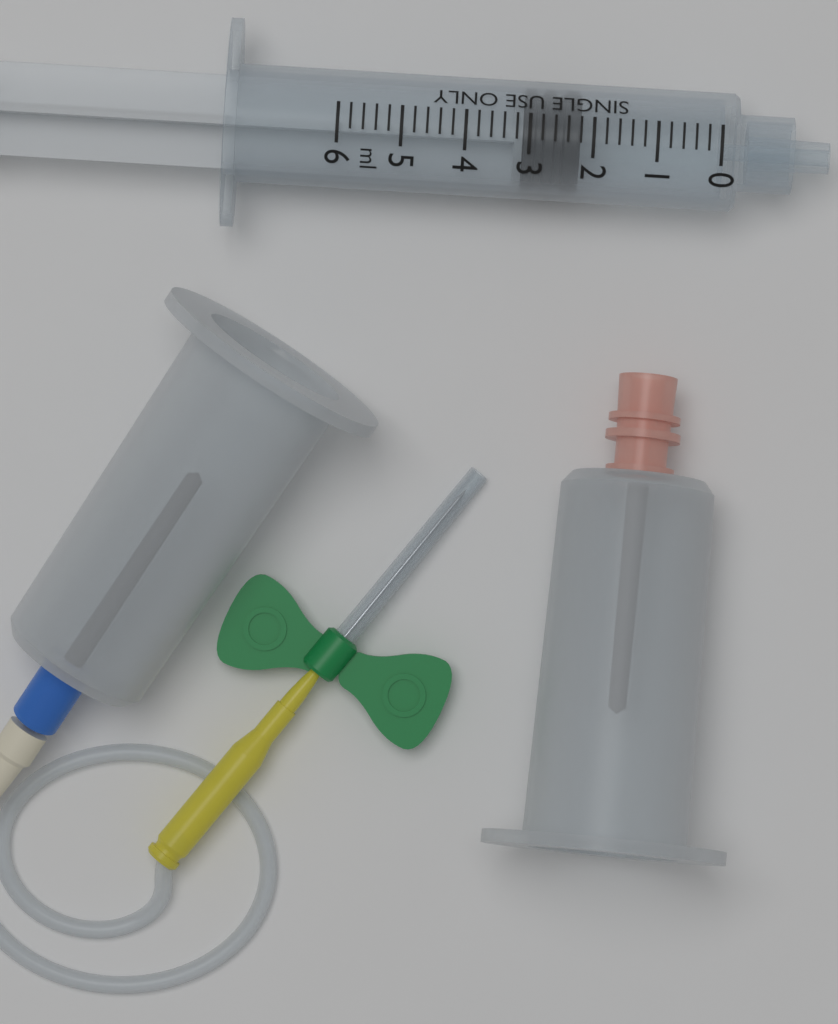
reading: 2.2 ml
